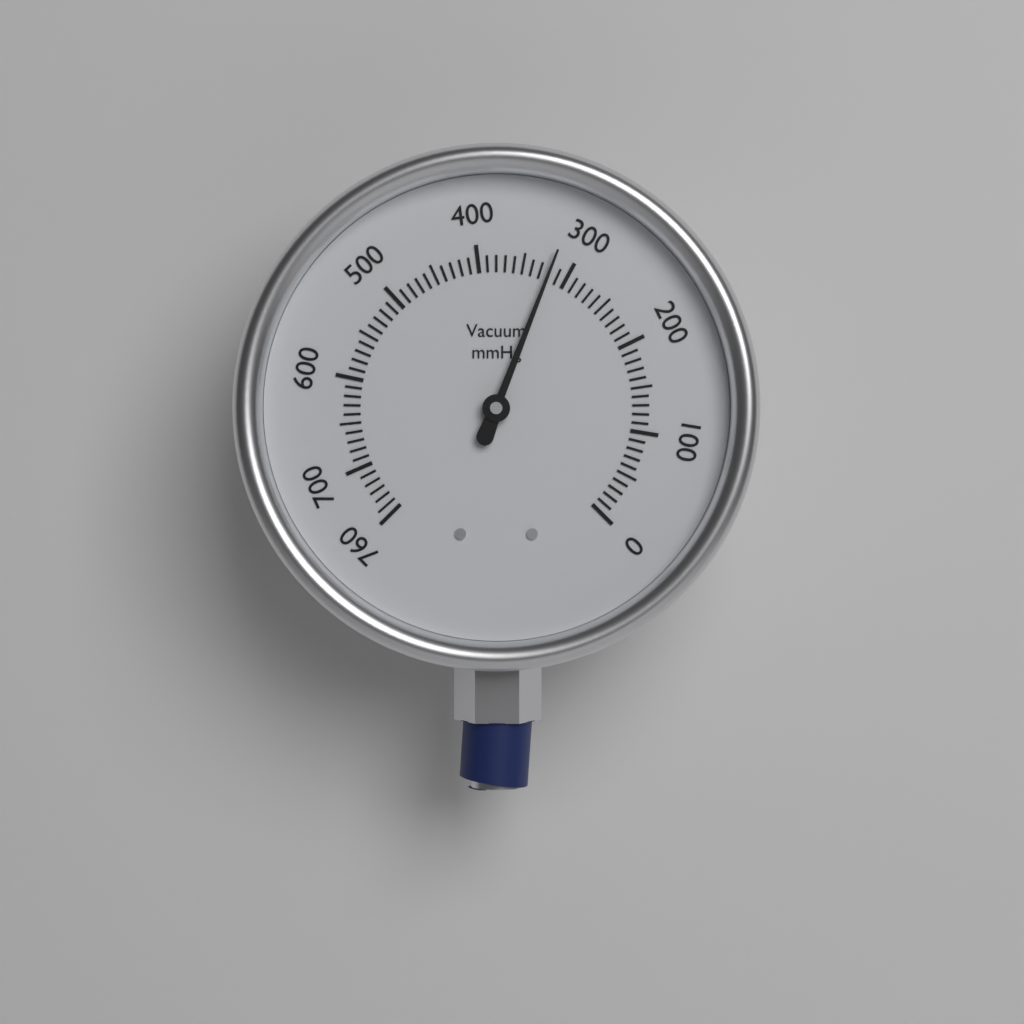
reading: 320 mmHg
